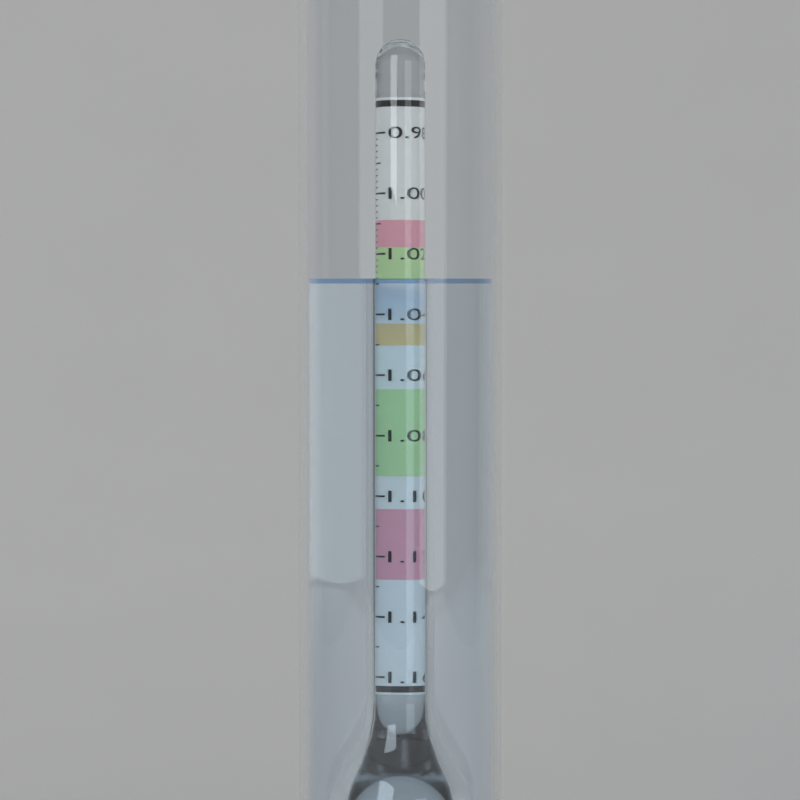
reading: 1.028 (no unit)
